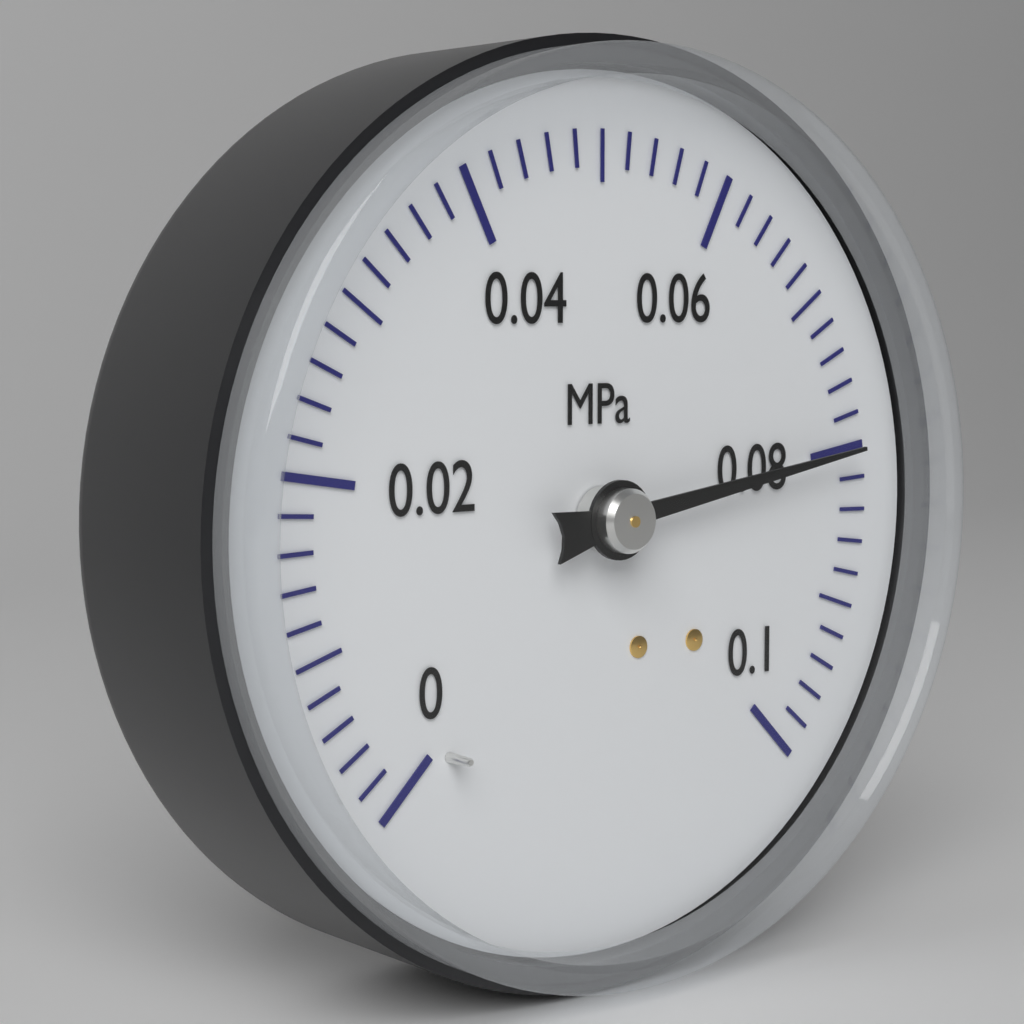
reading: 0.080 MPa
